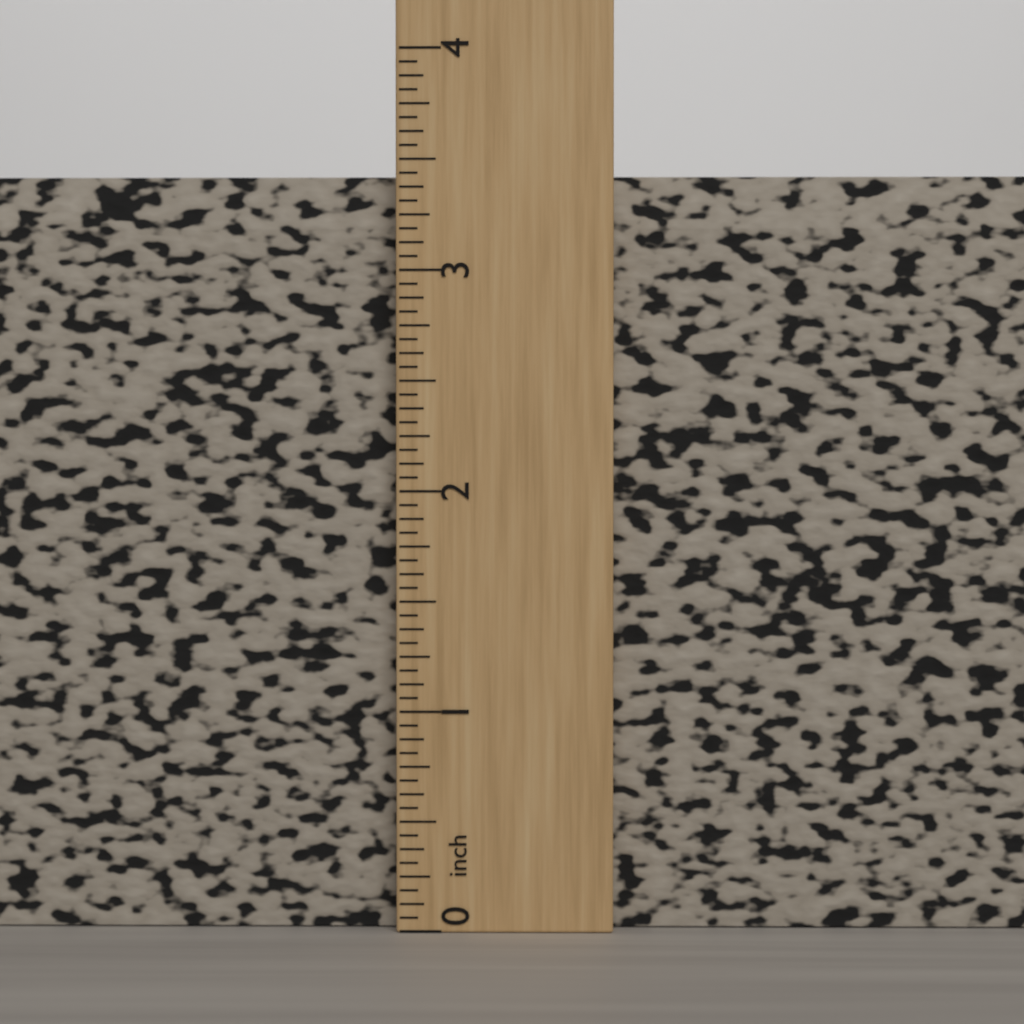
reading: 3.4375 inch
